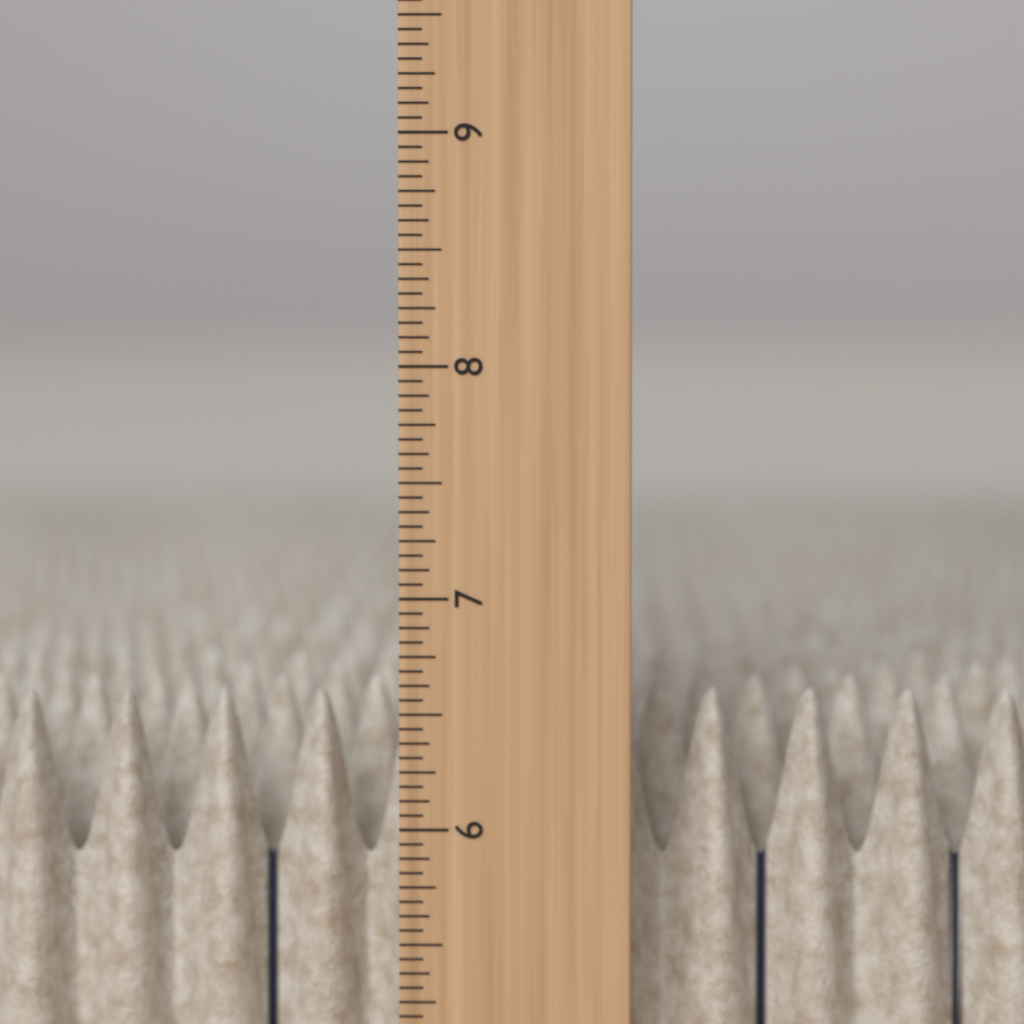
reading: 6.5625 in
